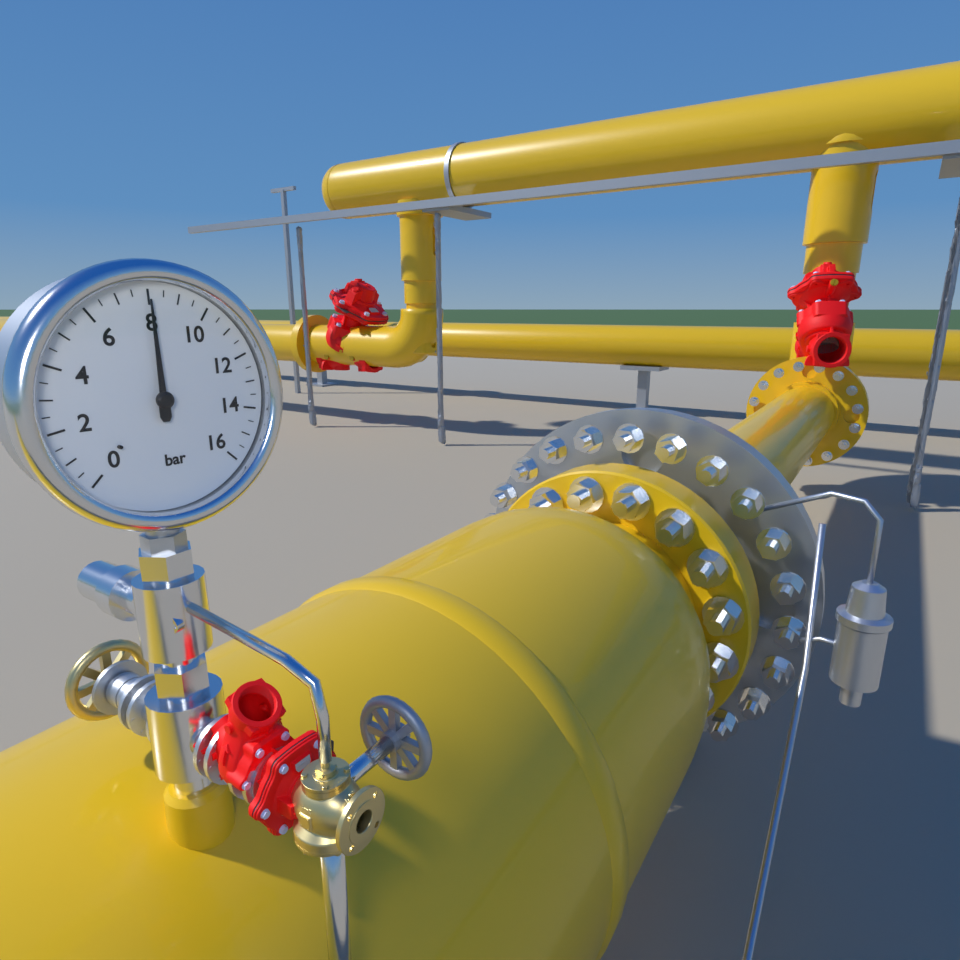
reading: 8.0 bar
